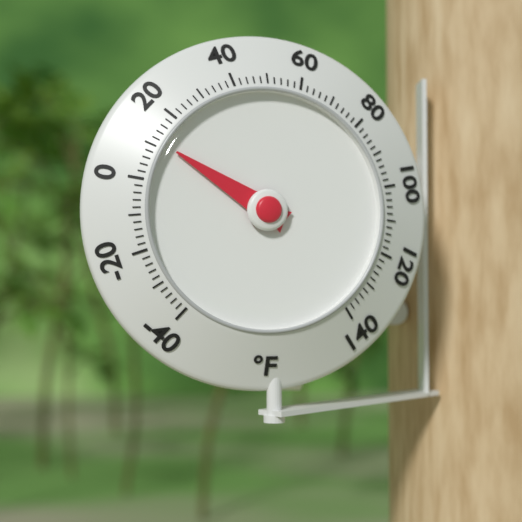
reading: 12 °F
